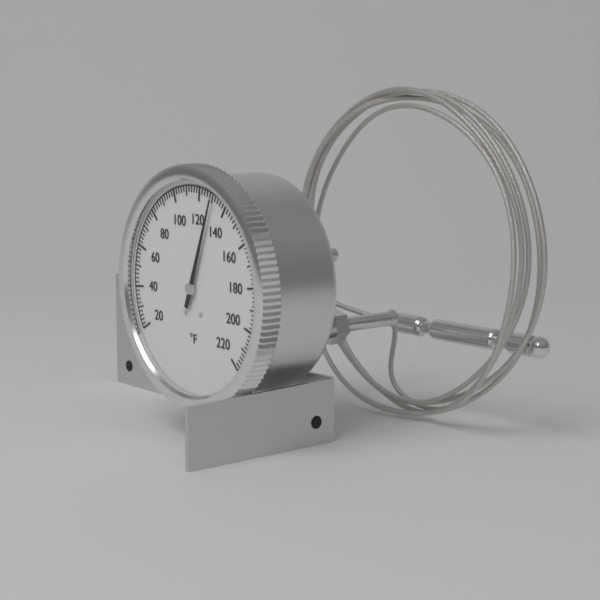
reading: 130 °F
